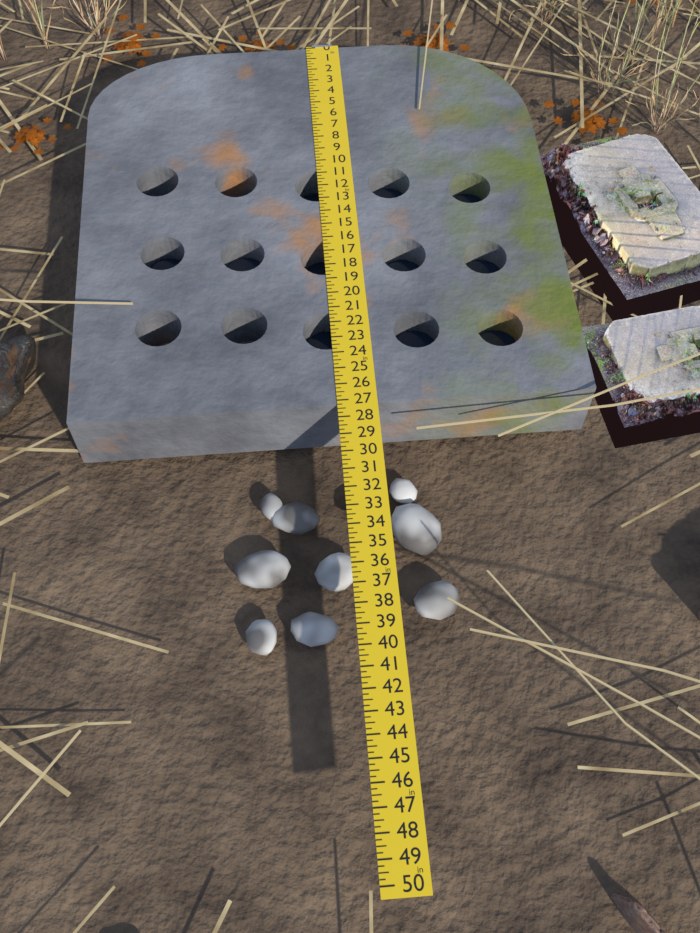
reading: 27.25 in
